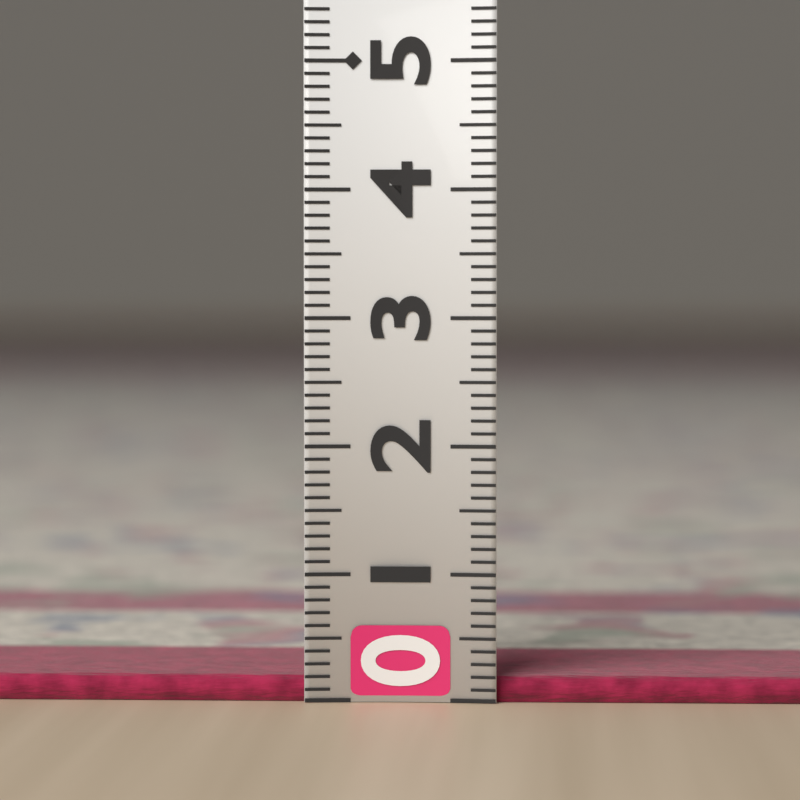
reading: 0.2 (no unit)
